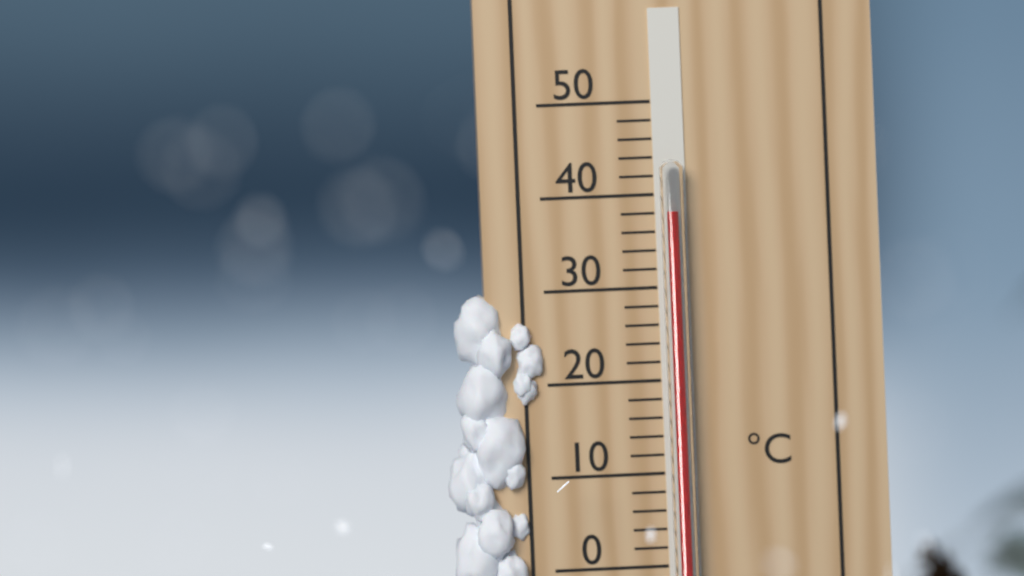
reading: 38 °C
